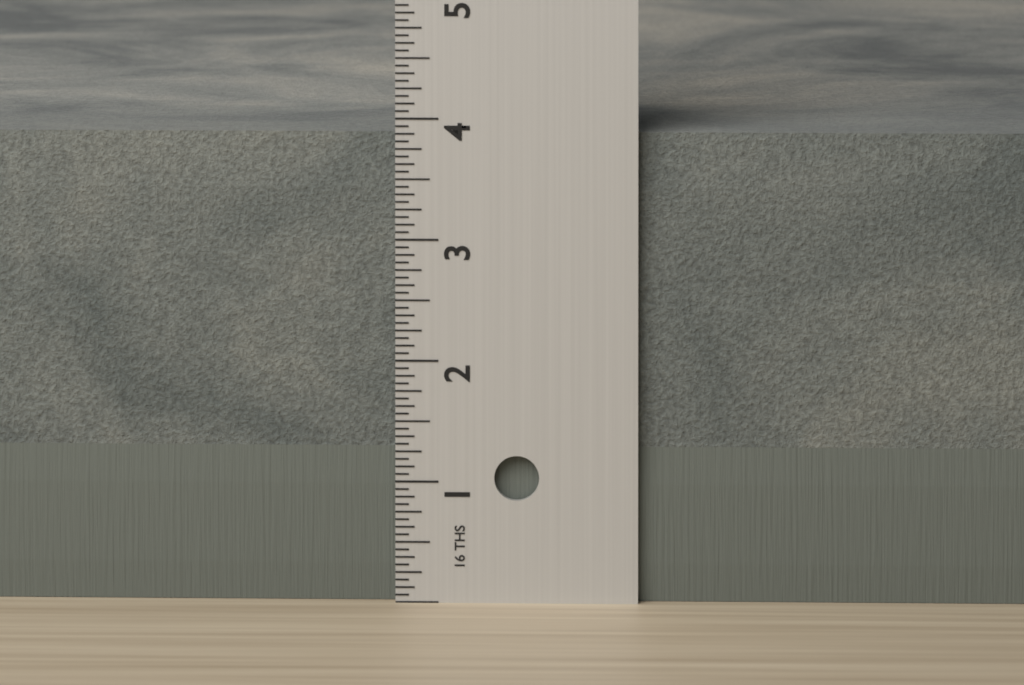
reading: 3.8750 in
